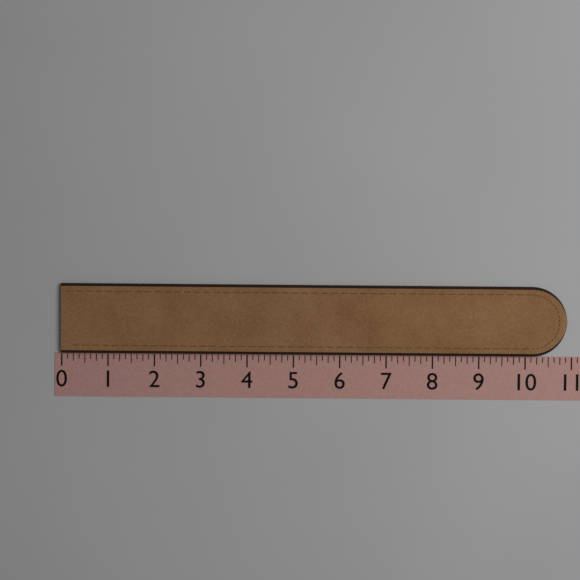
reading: 10.875 (no unit)
